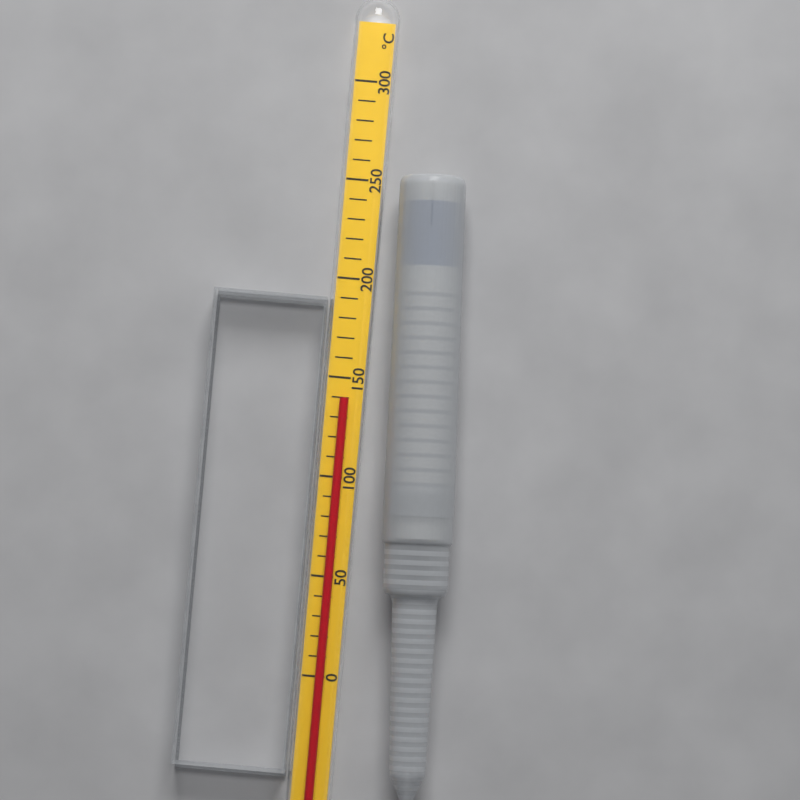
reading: 140 °C
